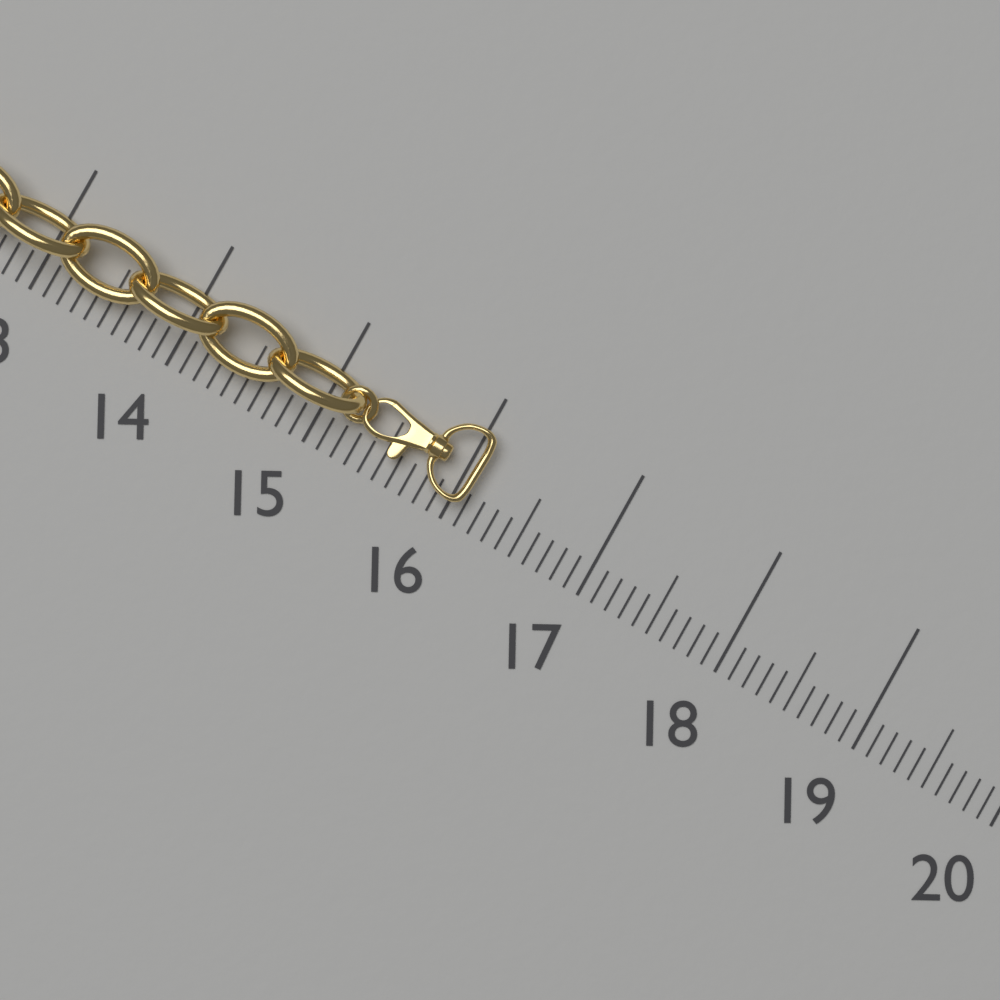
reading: 16.1 (no unit)
